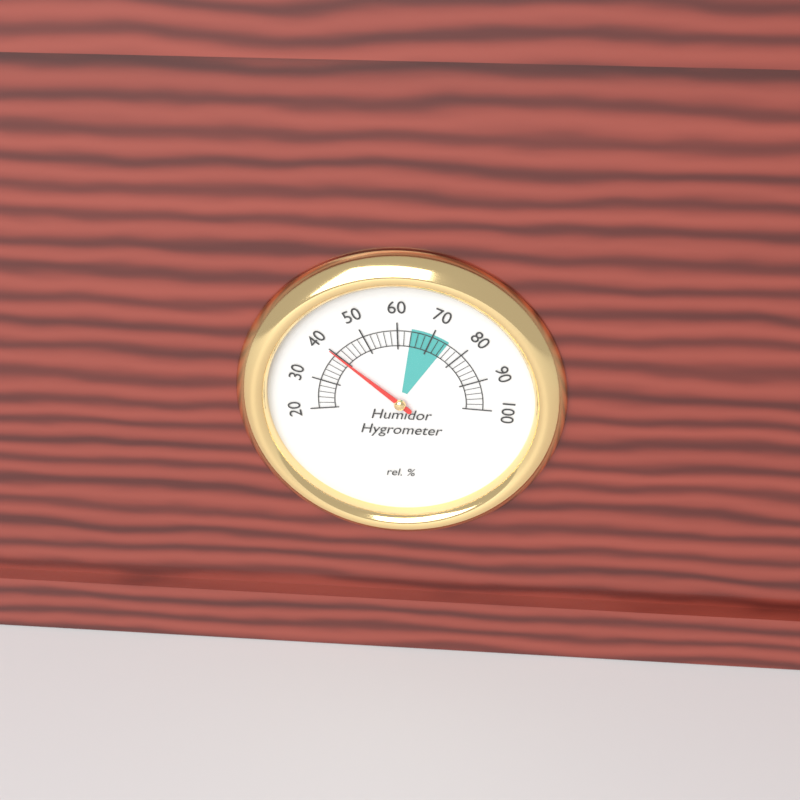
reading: 40 %
